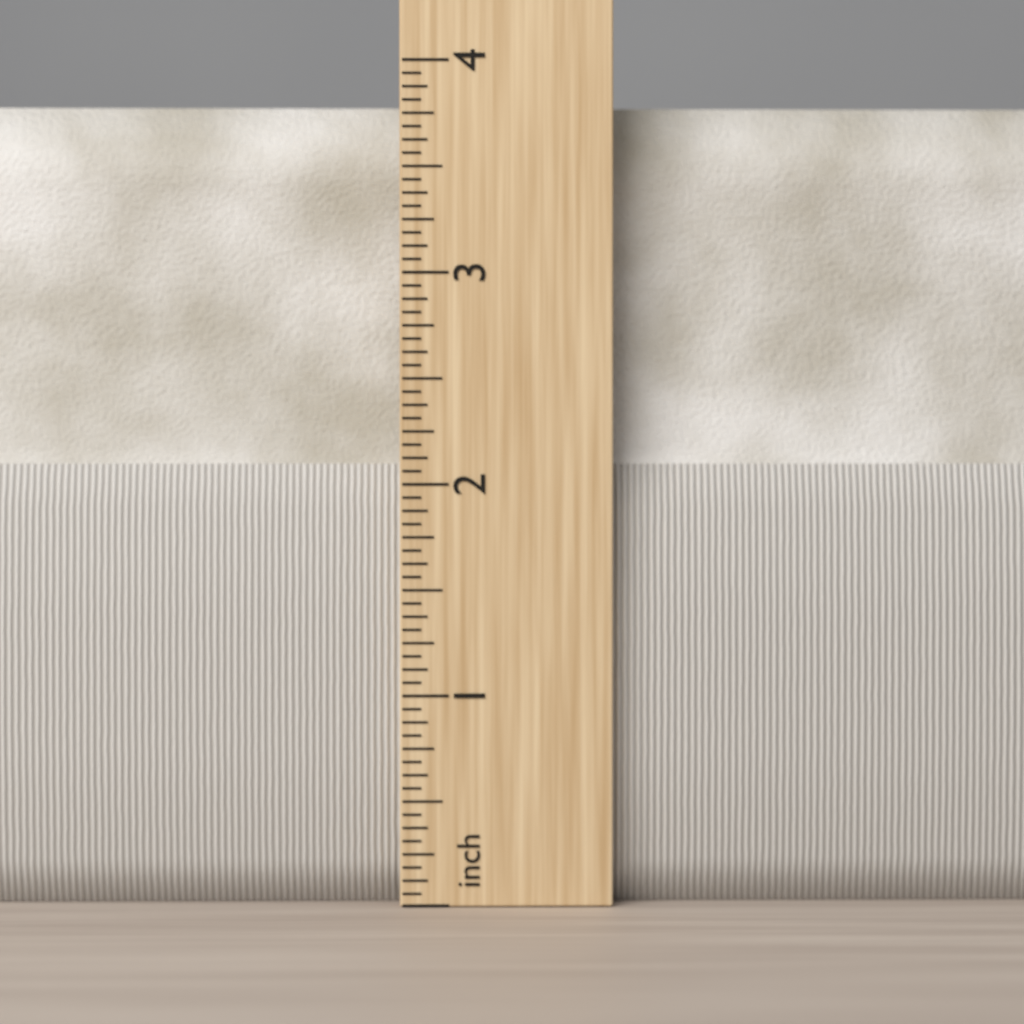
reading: 3.8125 in
